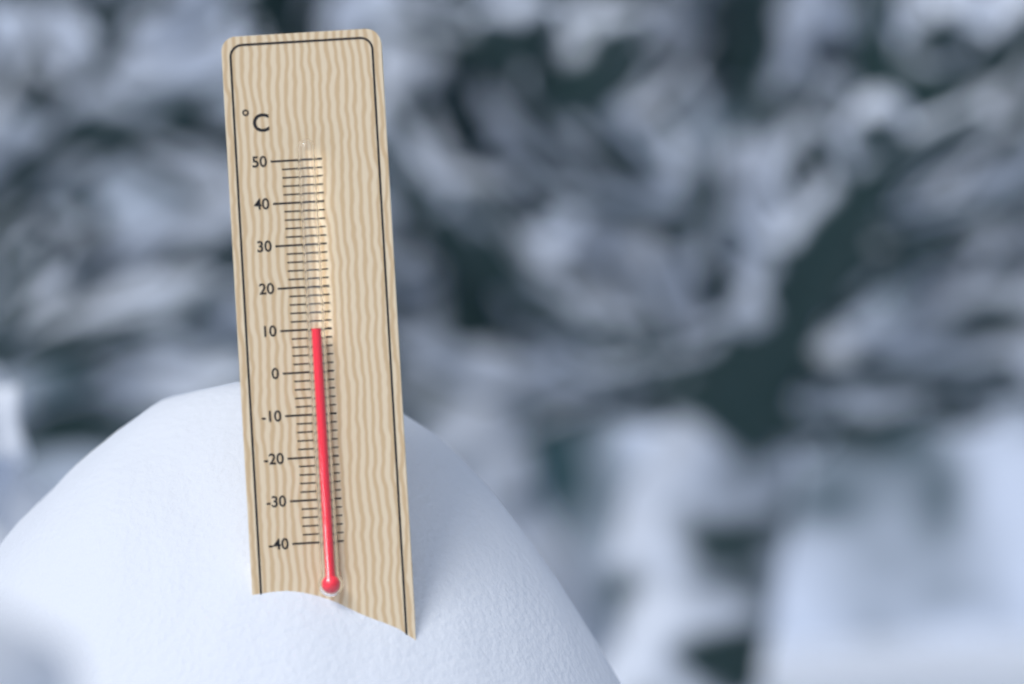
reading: 10 °C
